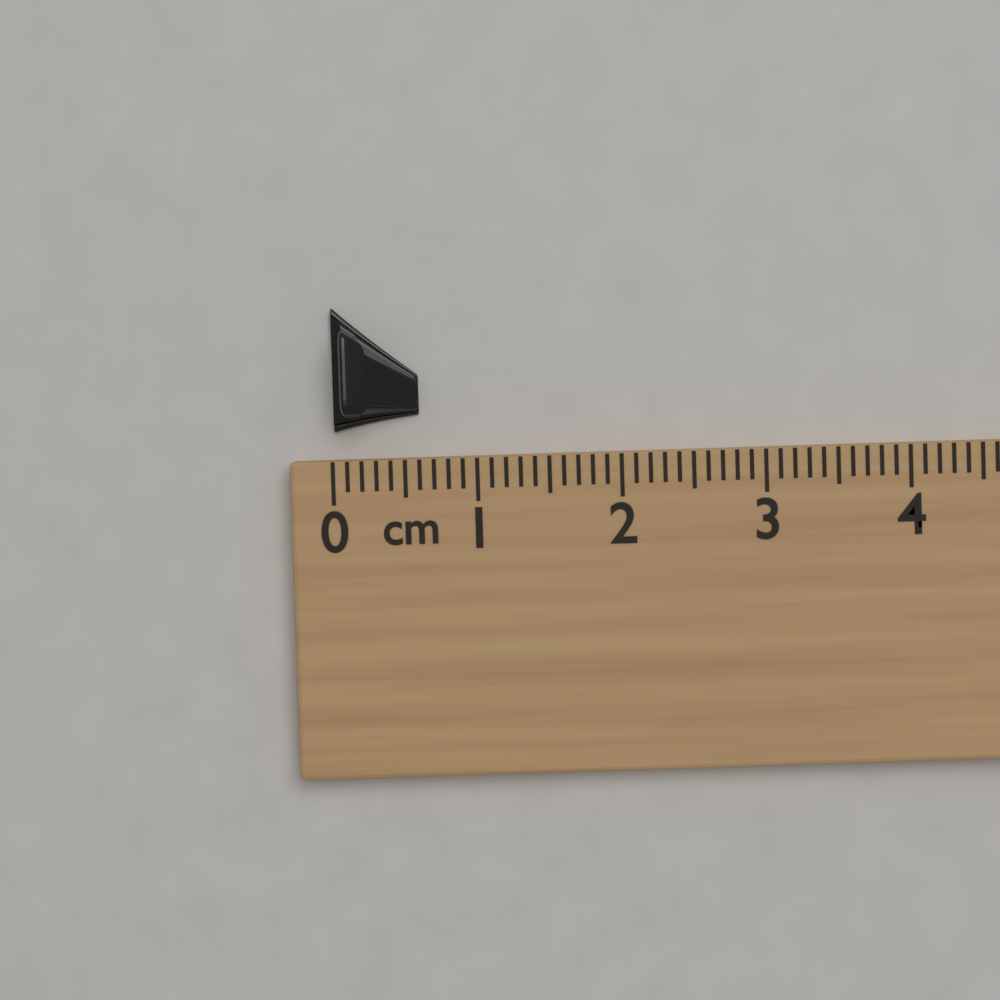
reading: 0.6 cm
